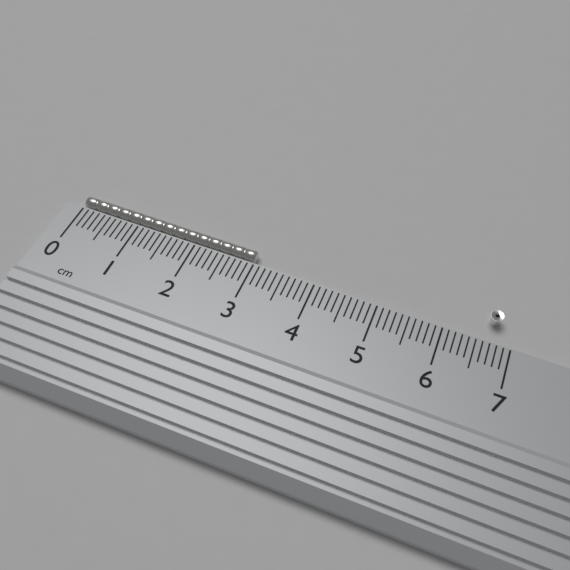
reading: 3.0 cm
